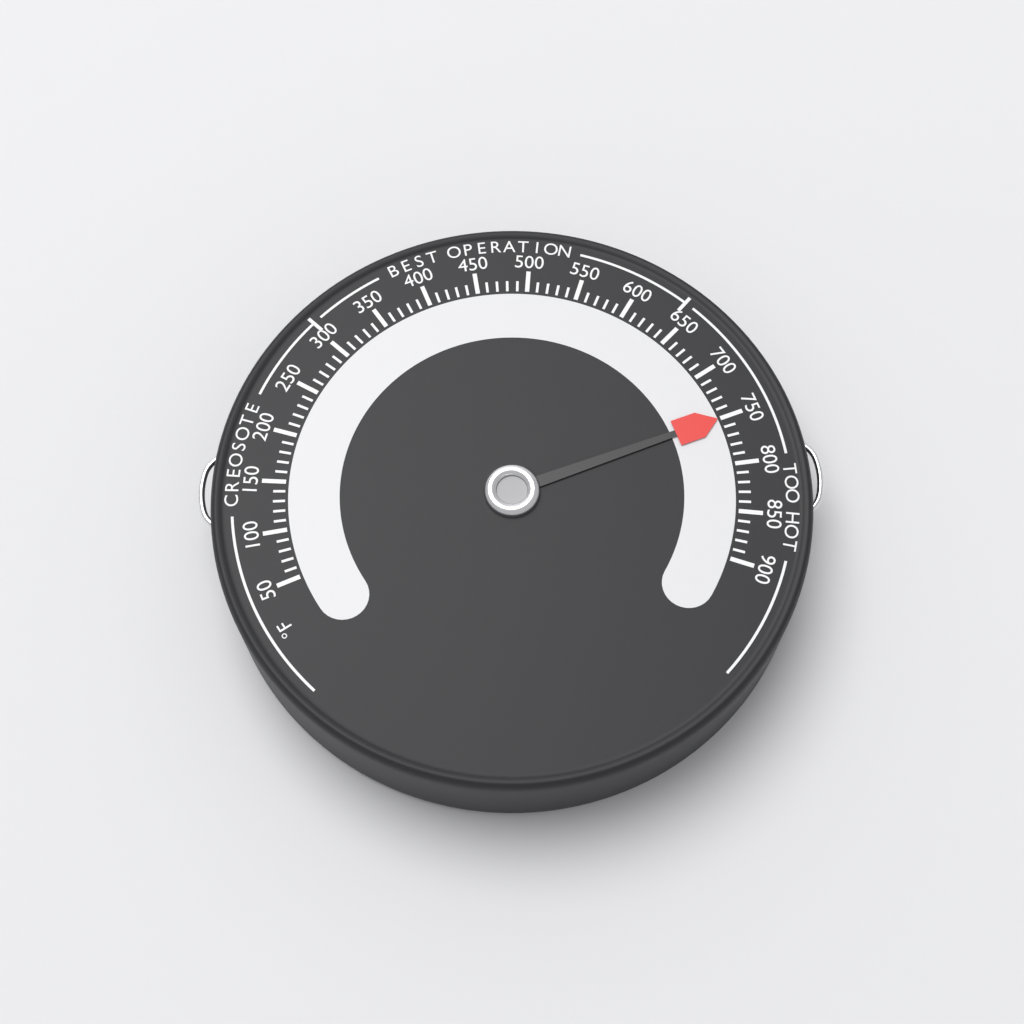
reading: 750 °F
